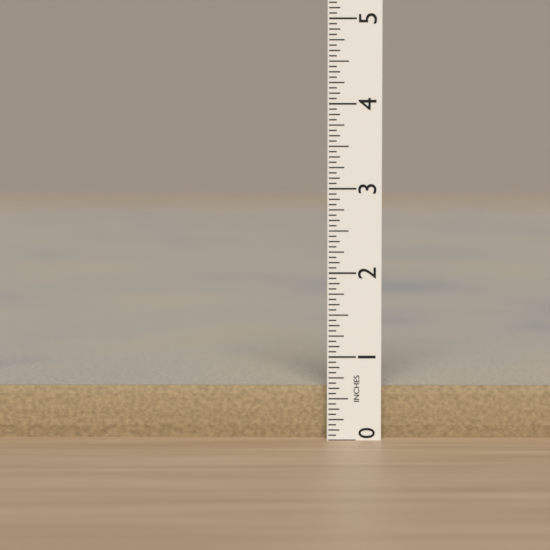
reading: 0.6250 in
